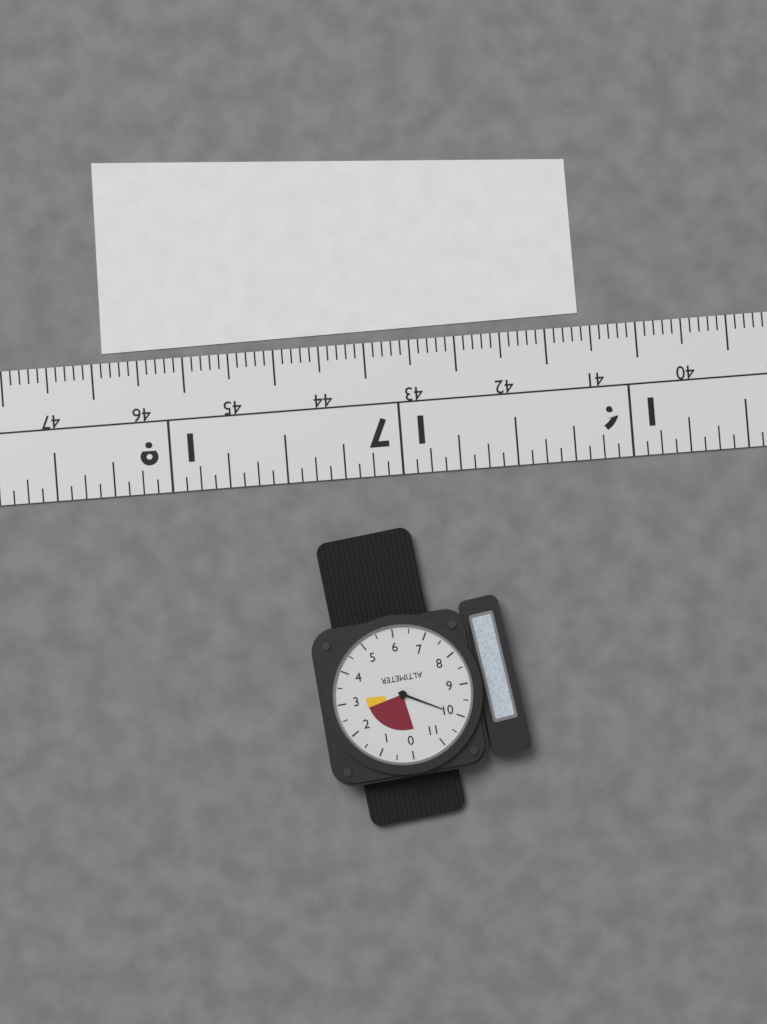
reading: 10.0 (no unit)
